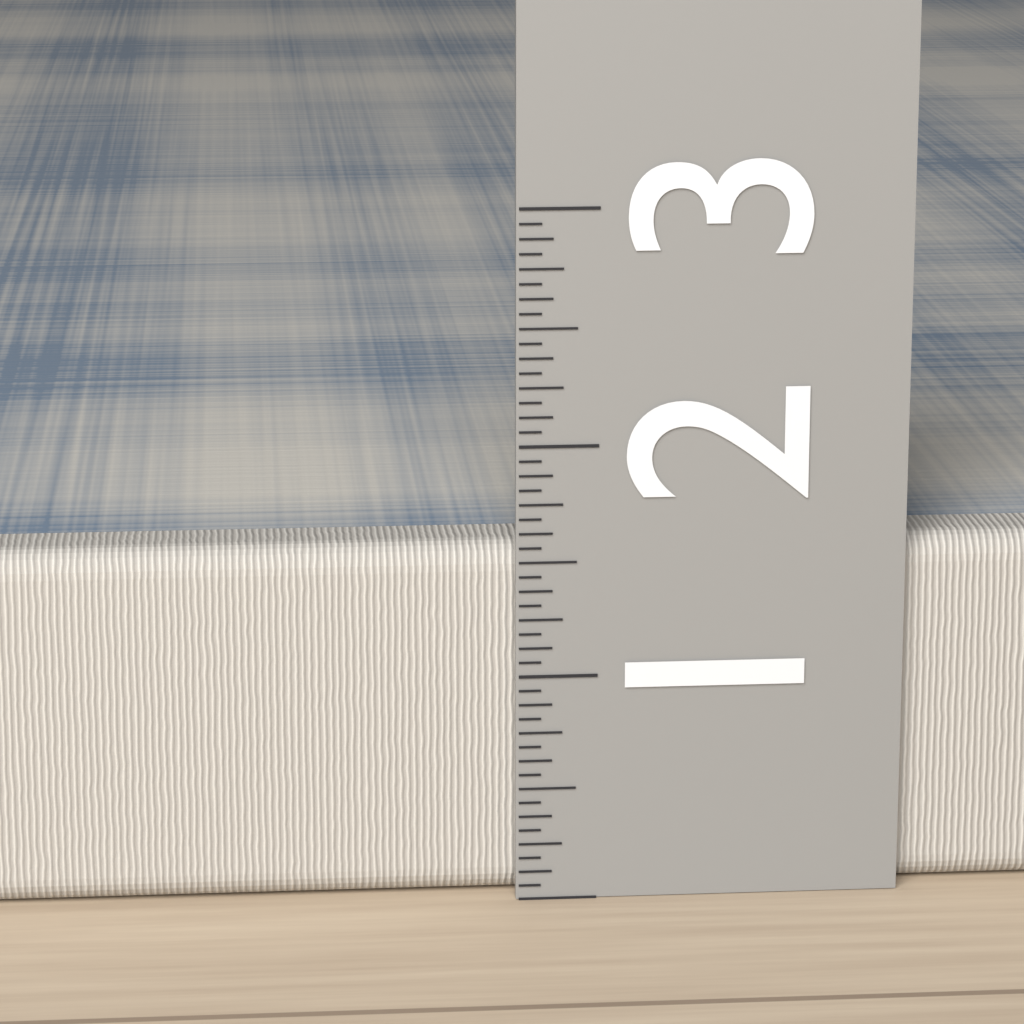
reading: 1.5625 (no unit)
